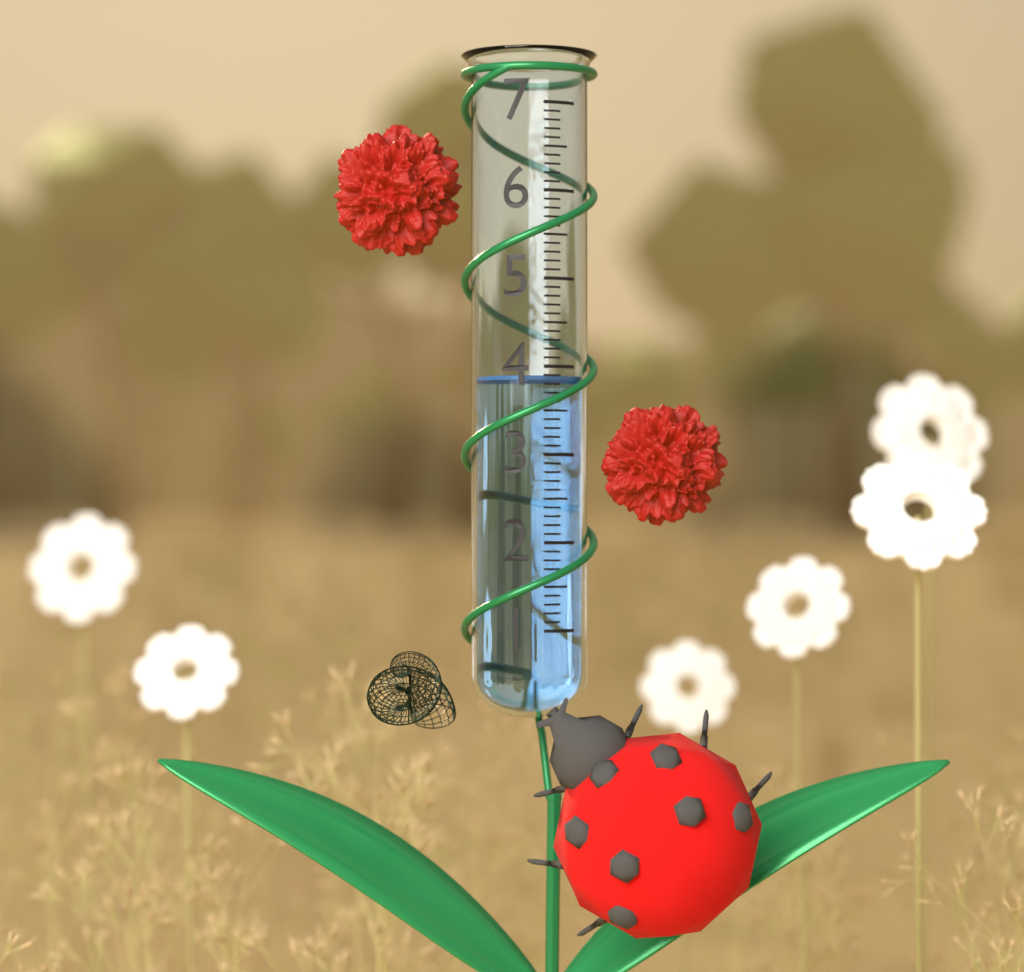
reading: 3.9 (no unit)
